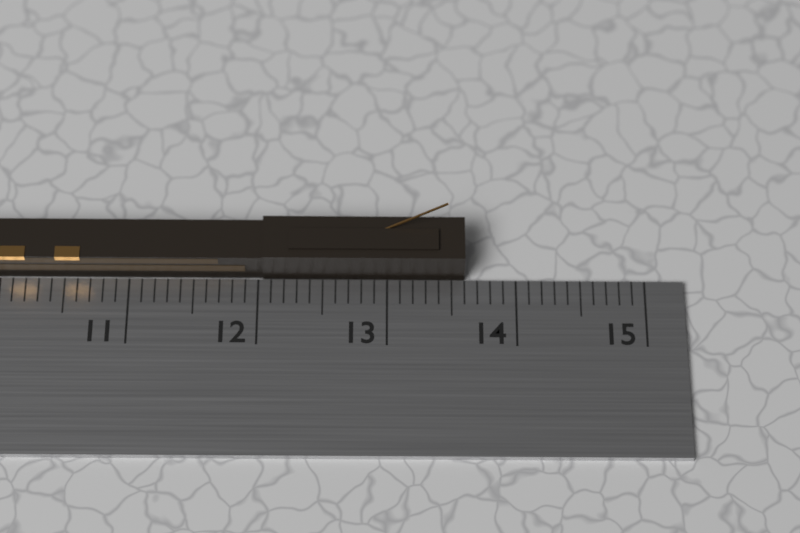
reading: 13.6 cm
